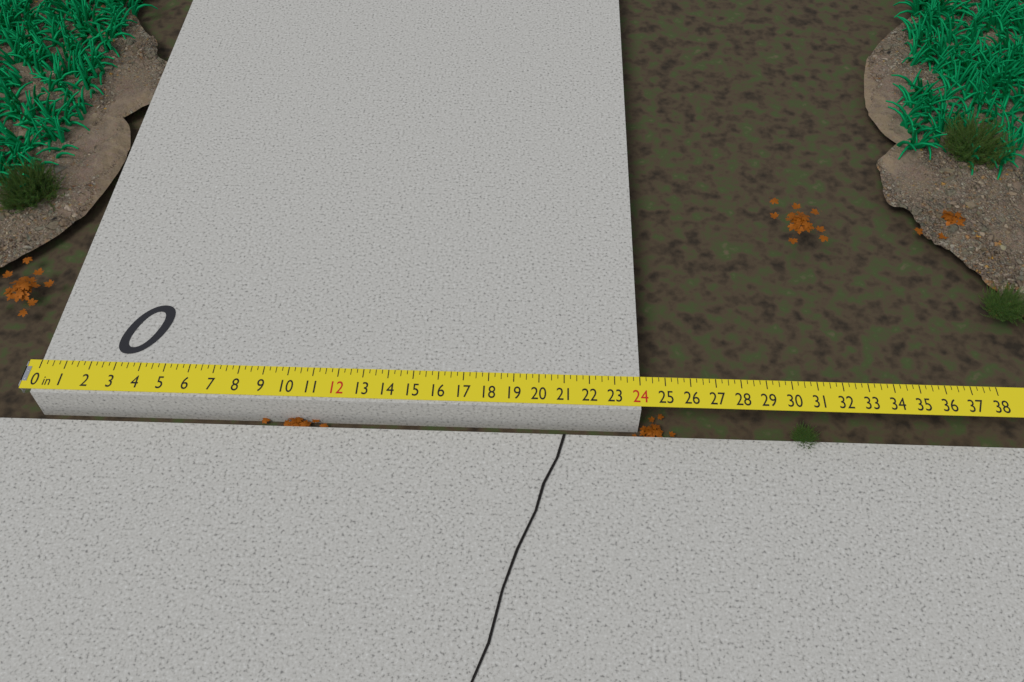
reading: 24.00 in
